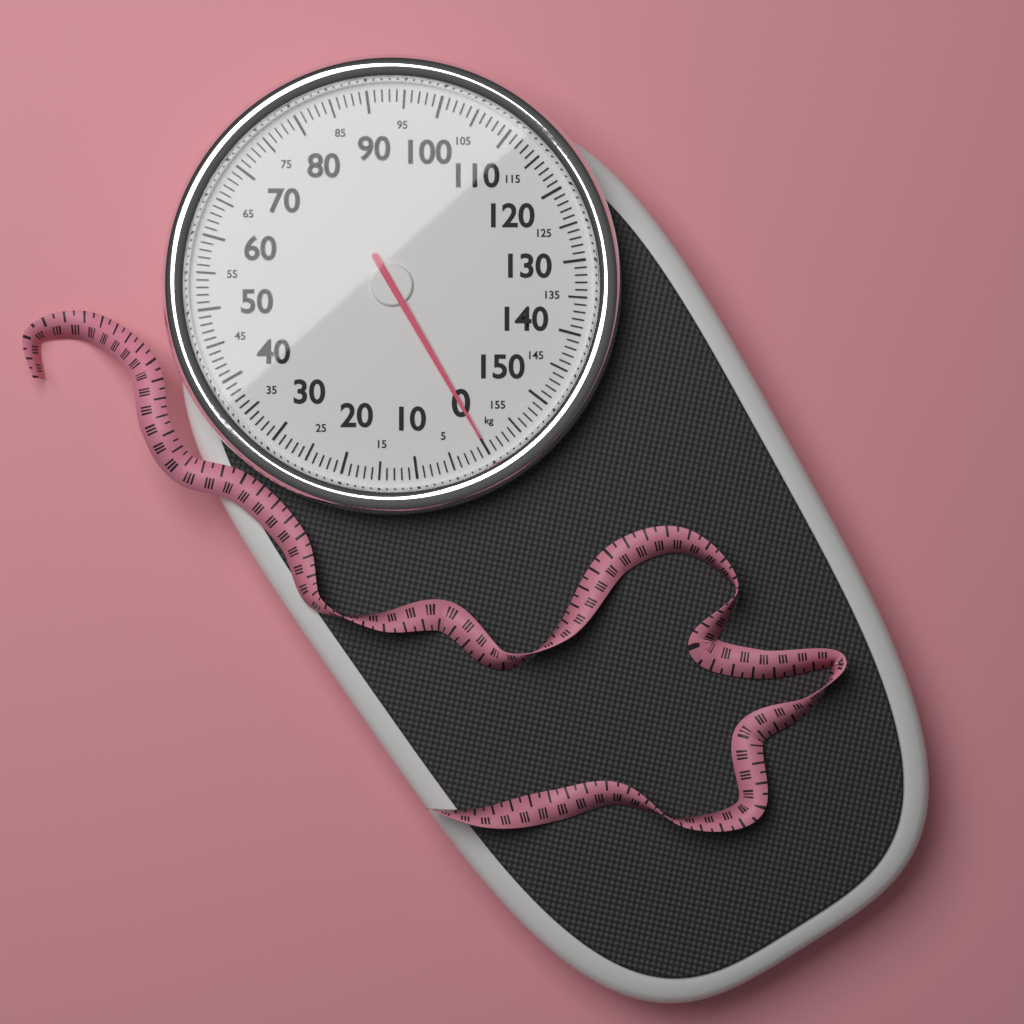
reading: 0 kg
